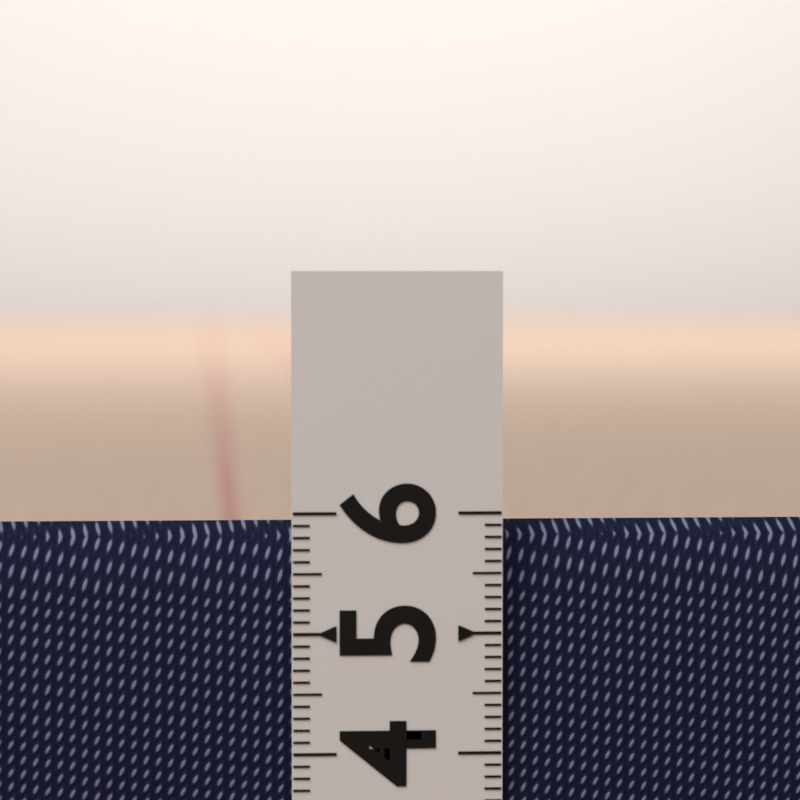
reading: 5.9 (no unit)
